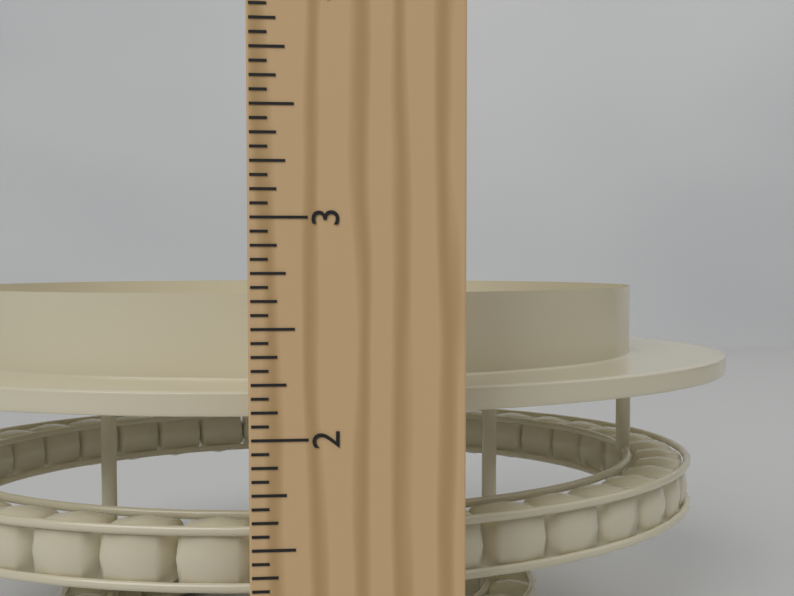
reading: 2.6250 in
